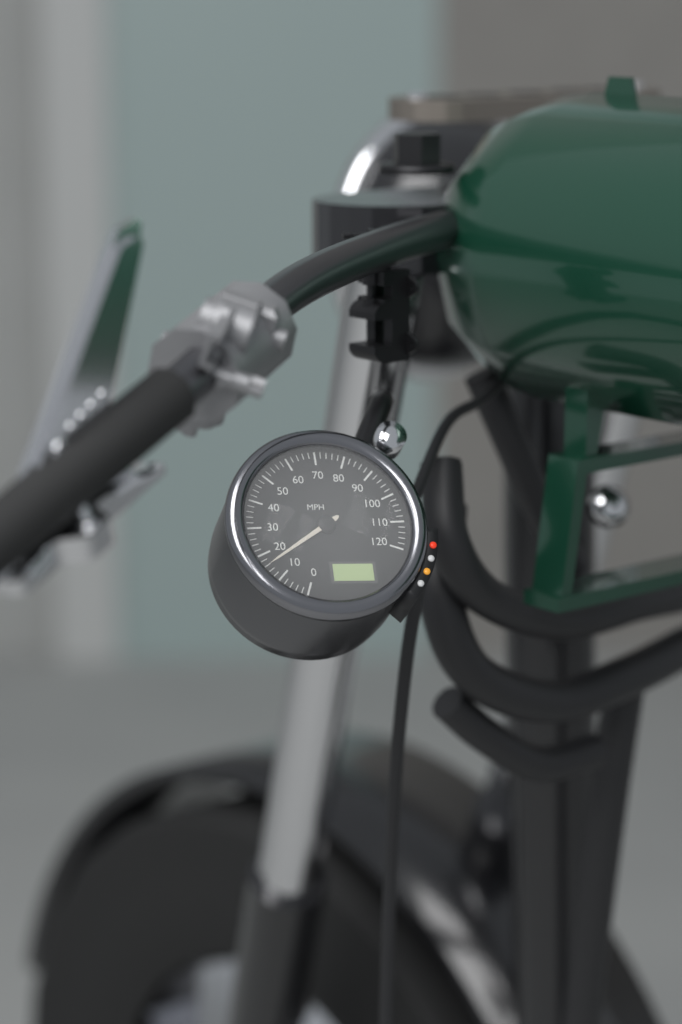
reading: 16 MPH
